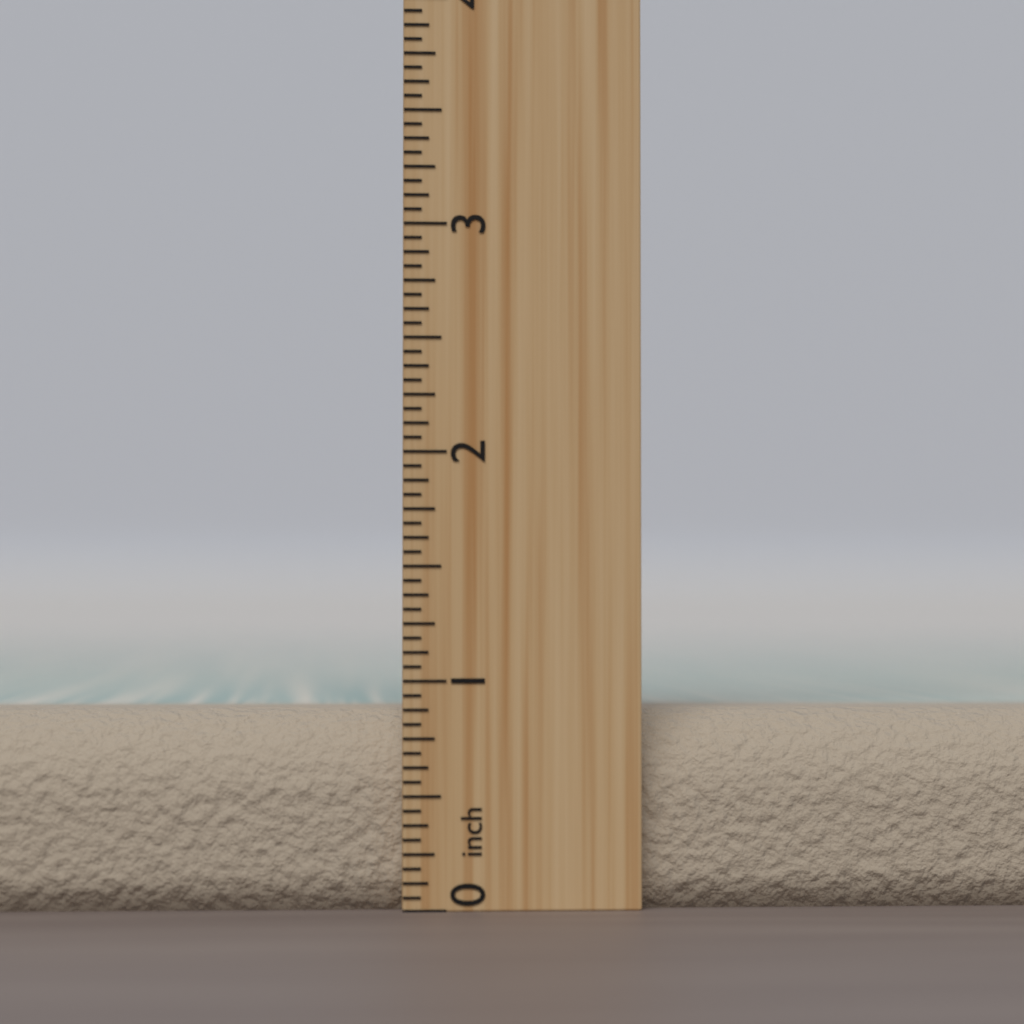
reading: 0.8750 inch
